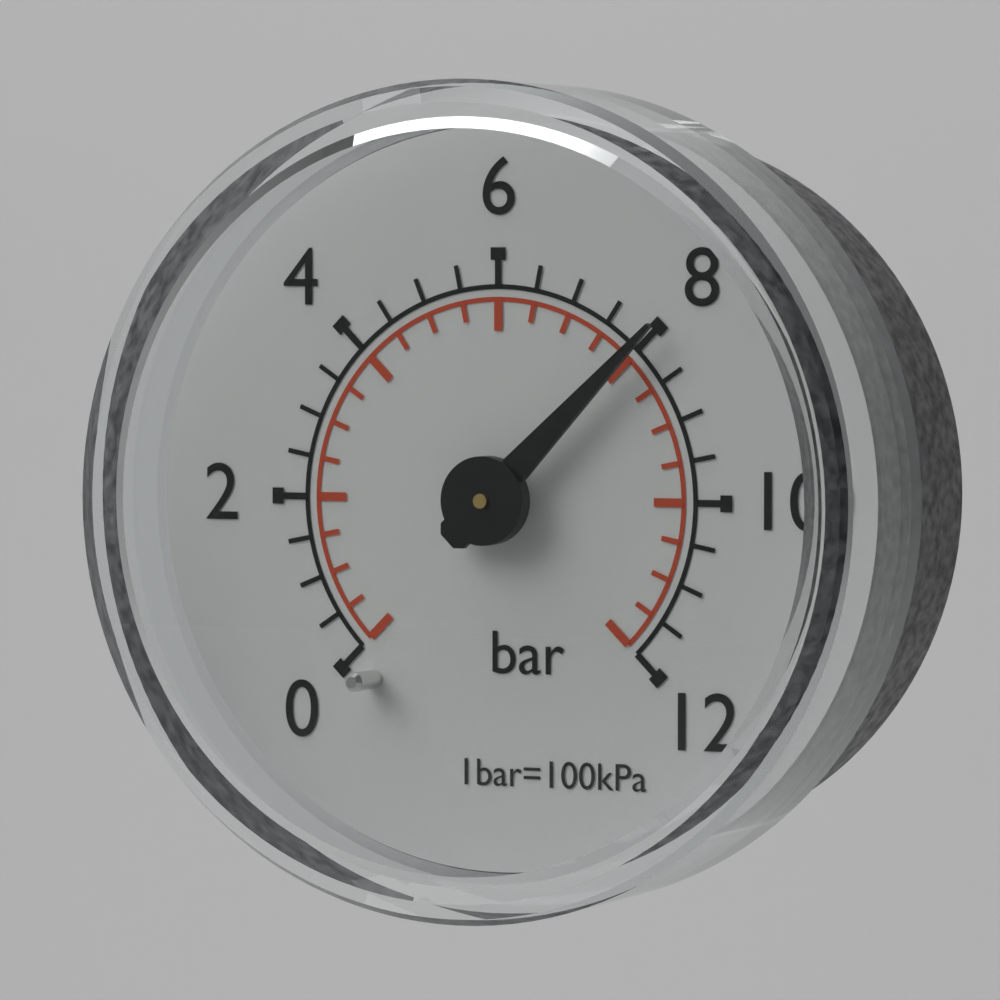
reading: 8.0 bar
